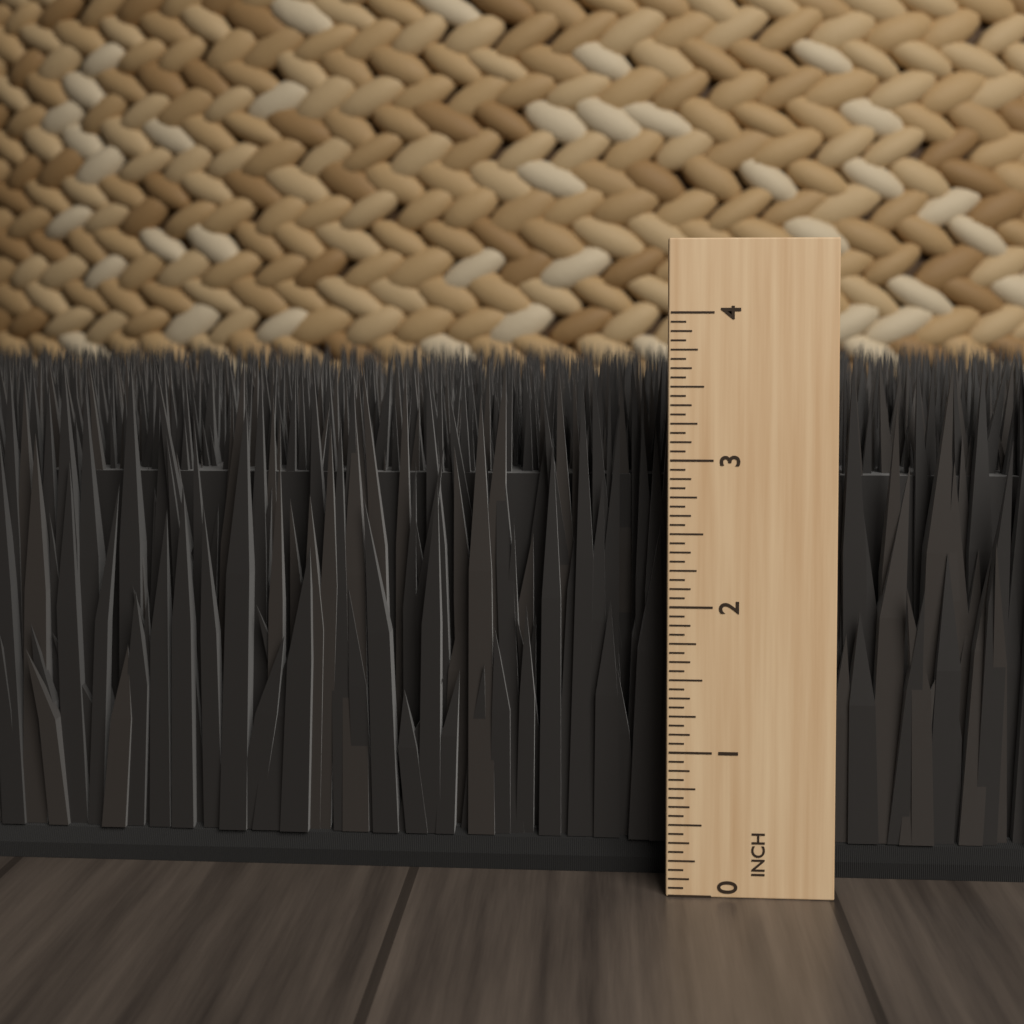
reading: 3.6875 in
